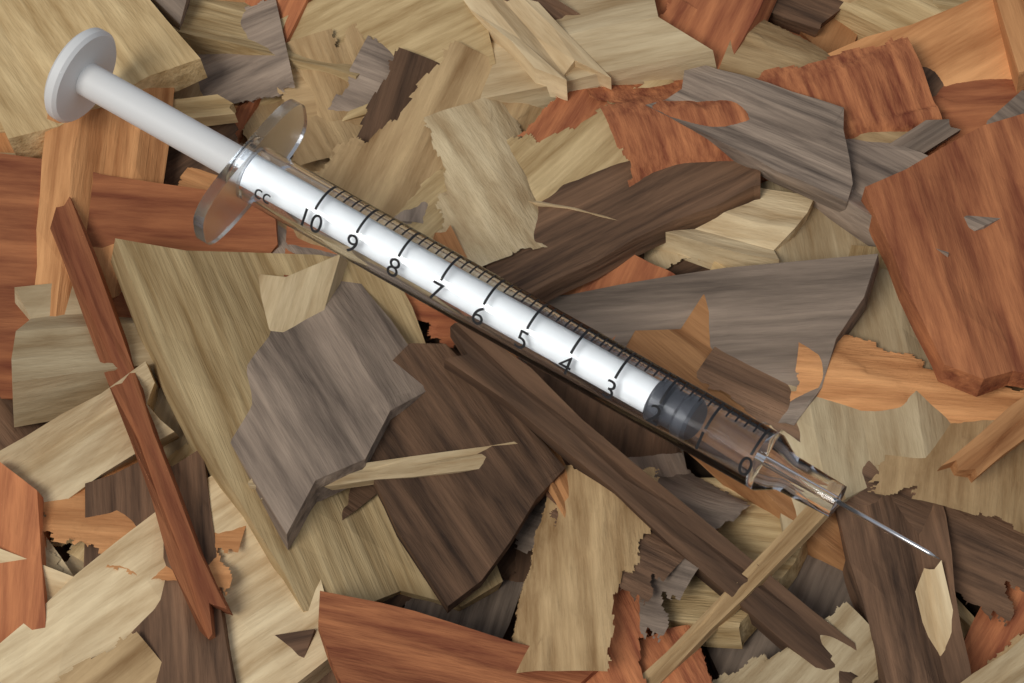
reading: 1.4 cc
